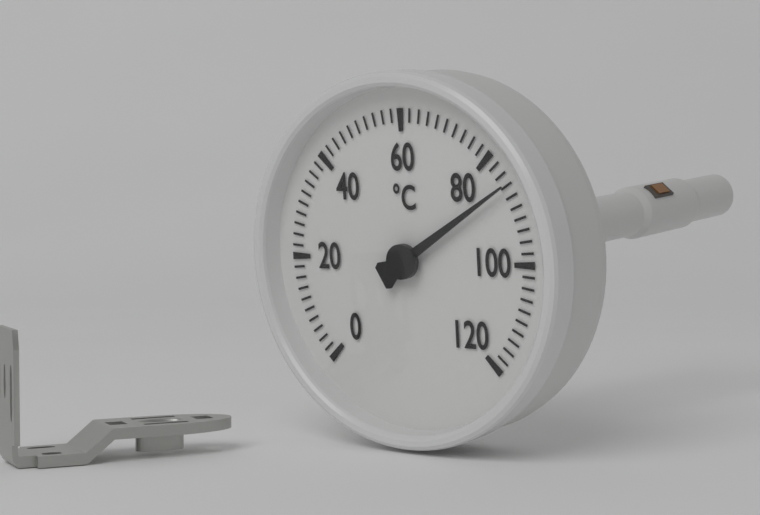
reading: 86 °C
